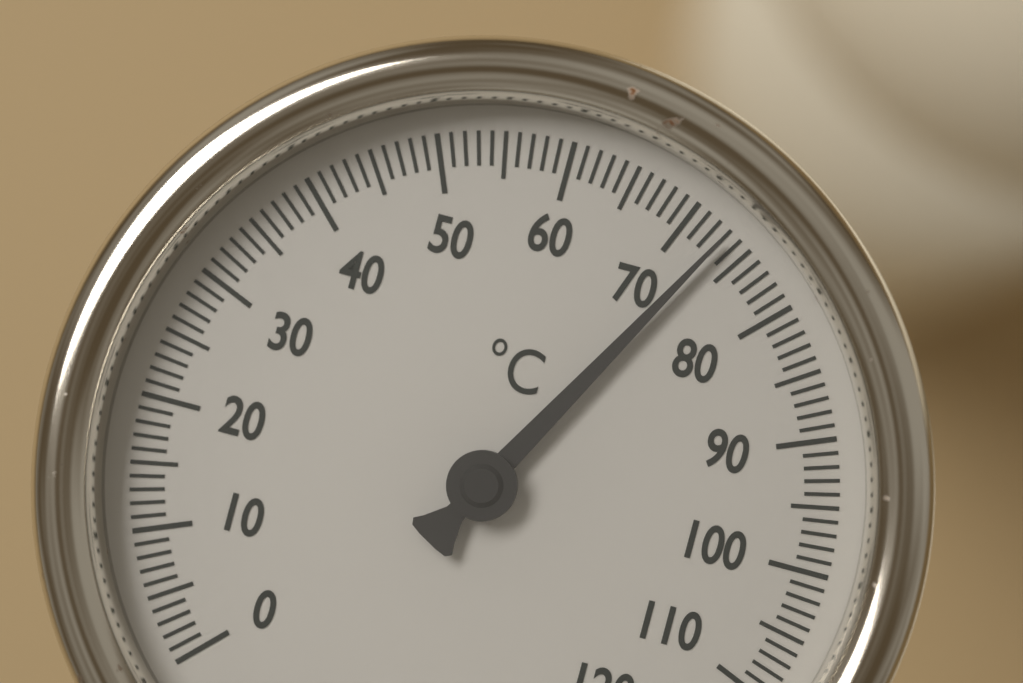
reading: 73 °C
